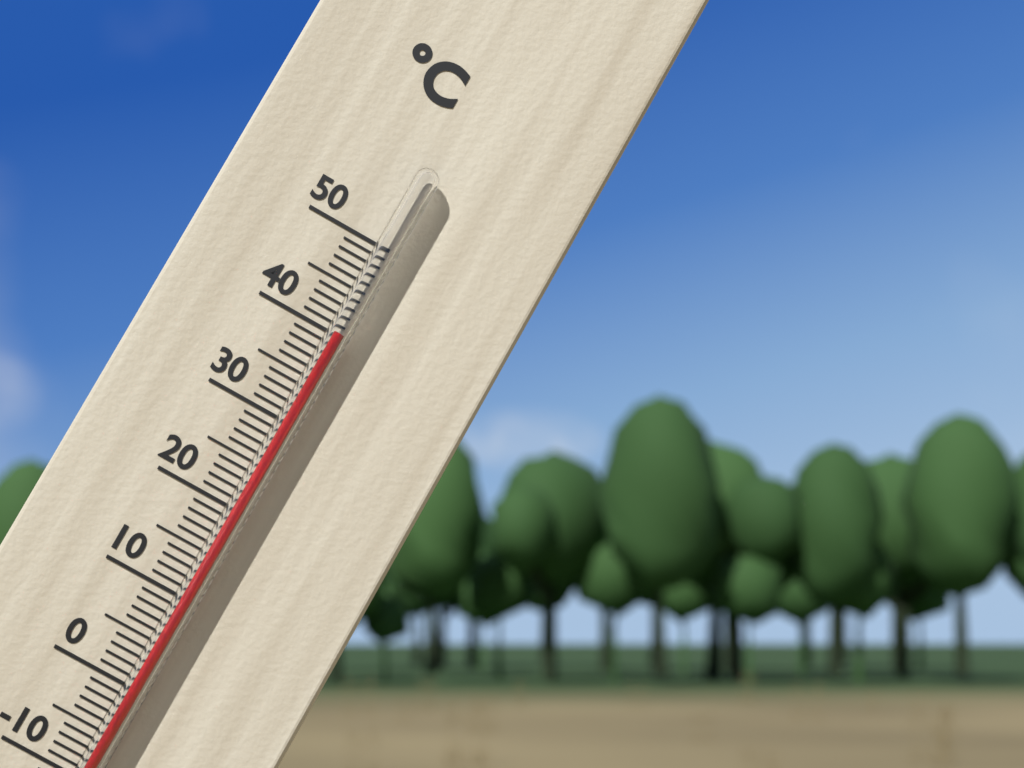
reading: 40 °C
